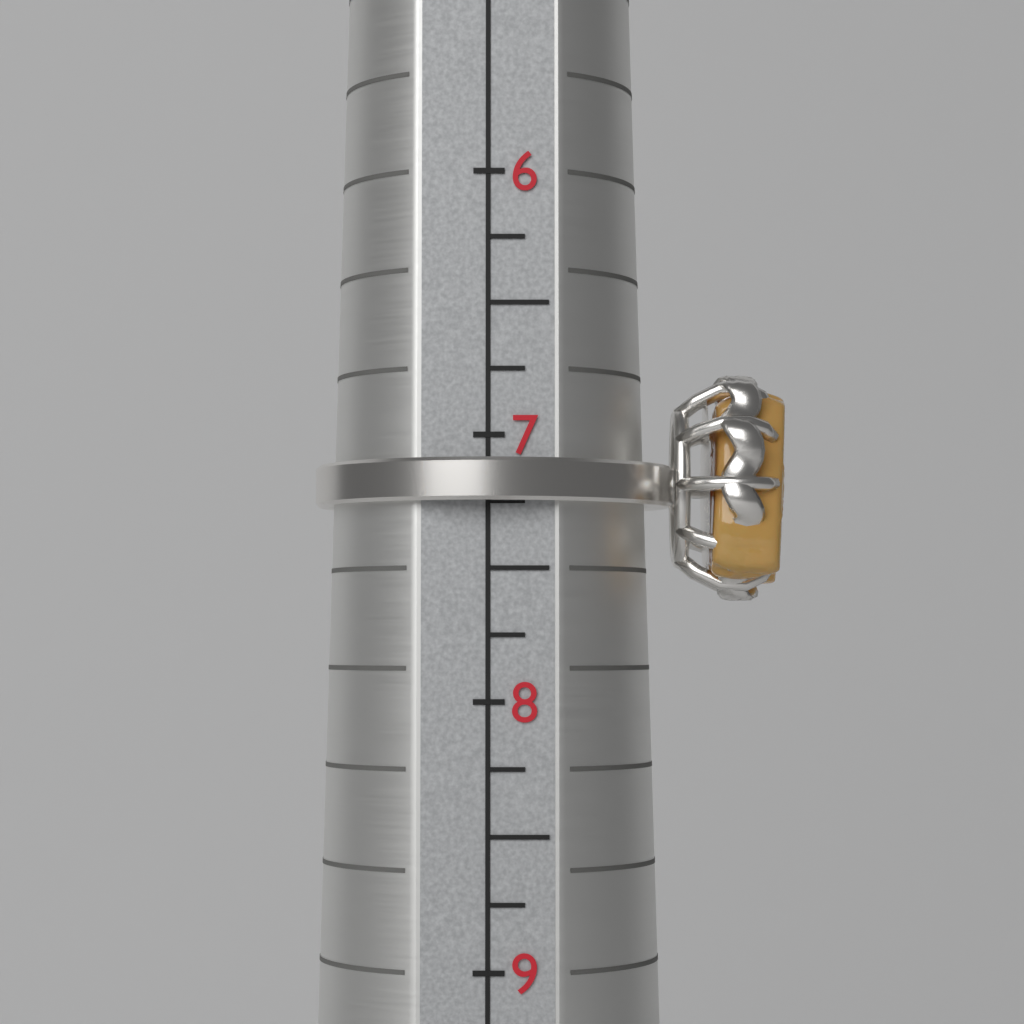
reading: 7.25 (no unit)
